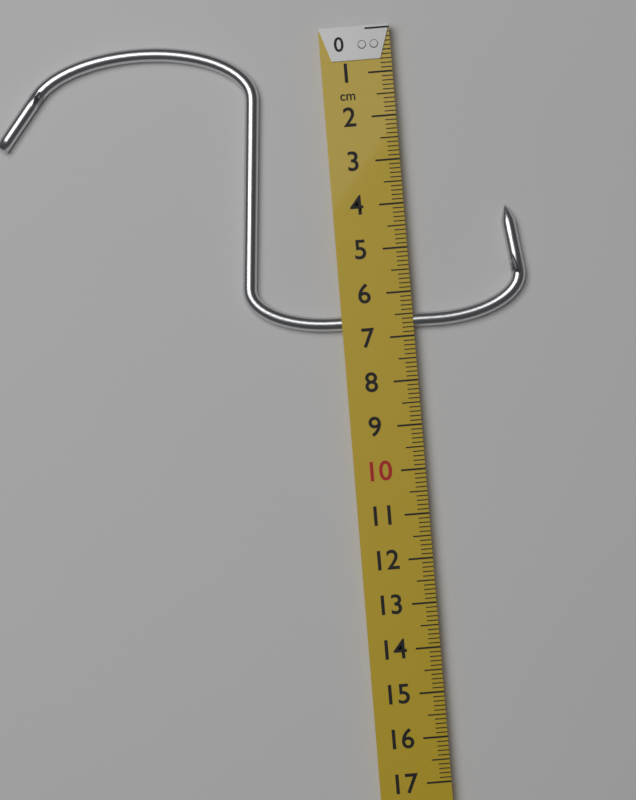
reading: 6.8 cm
